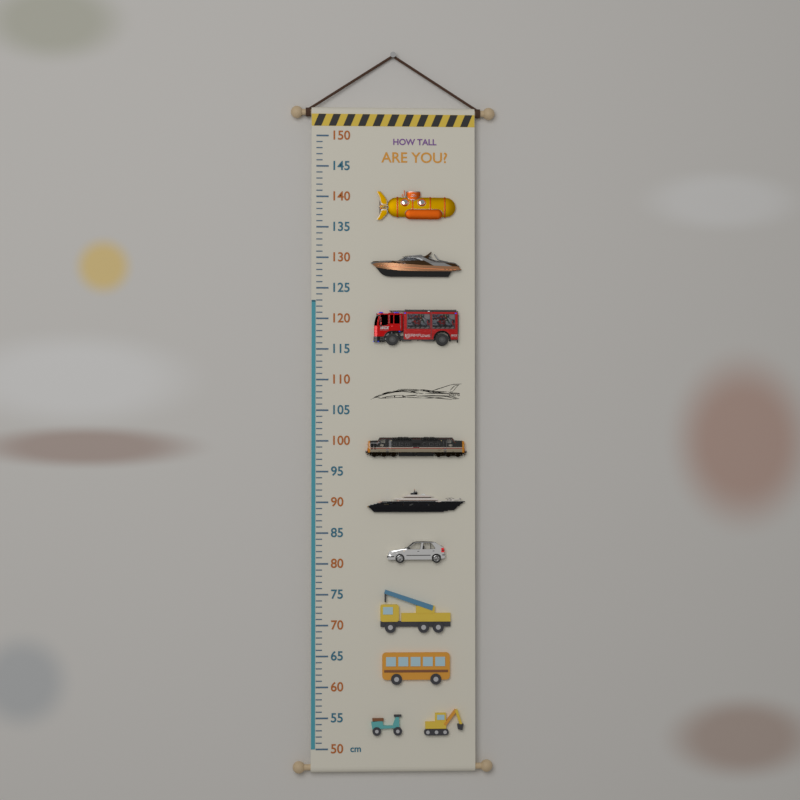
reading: 123 cm
